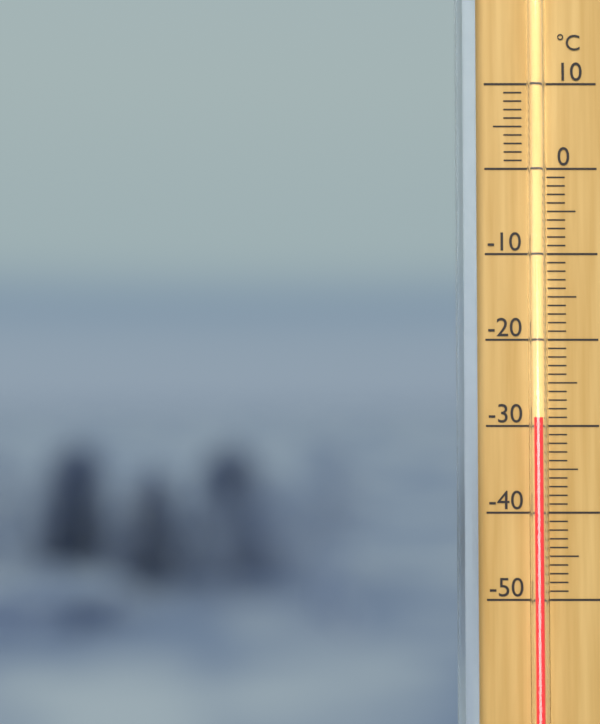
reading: -29 °C
